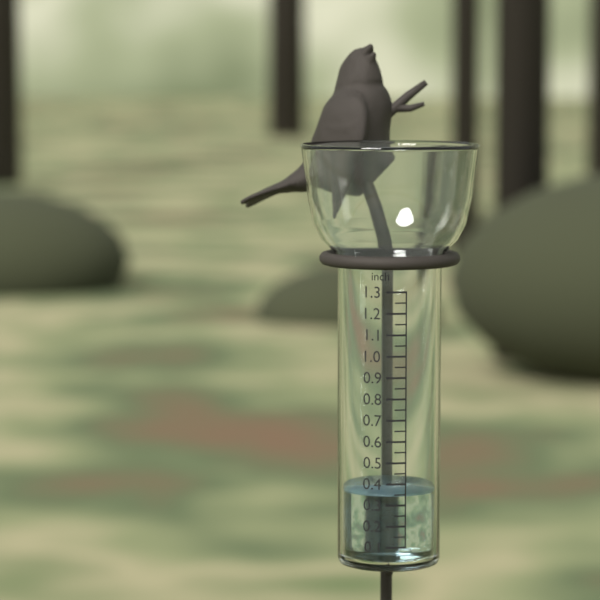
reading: 0.35 inch
